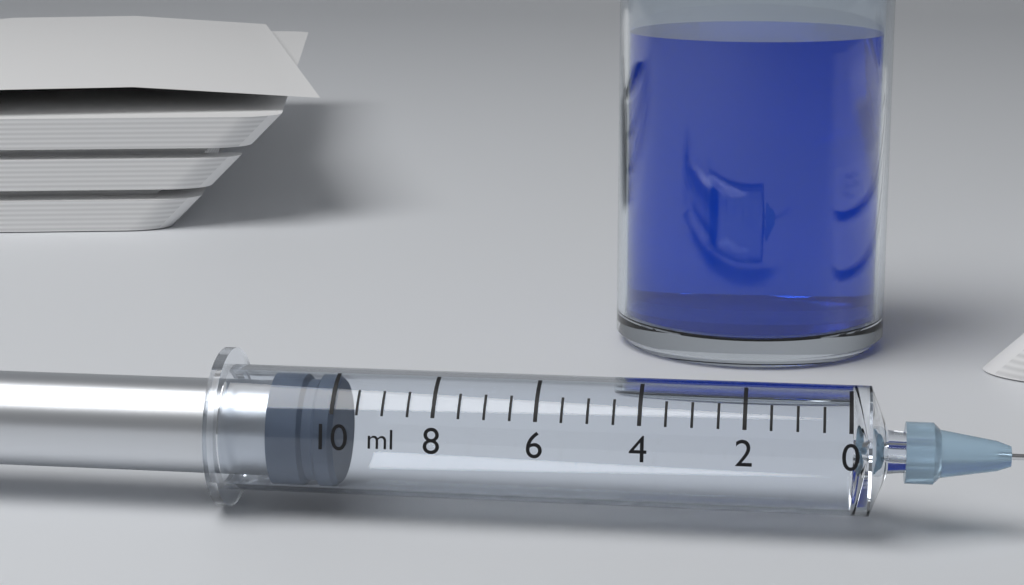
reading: 10.0 ml
